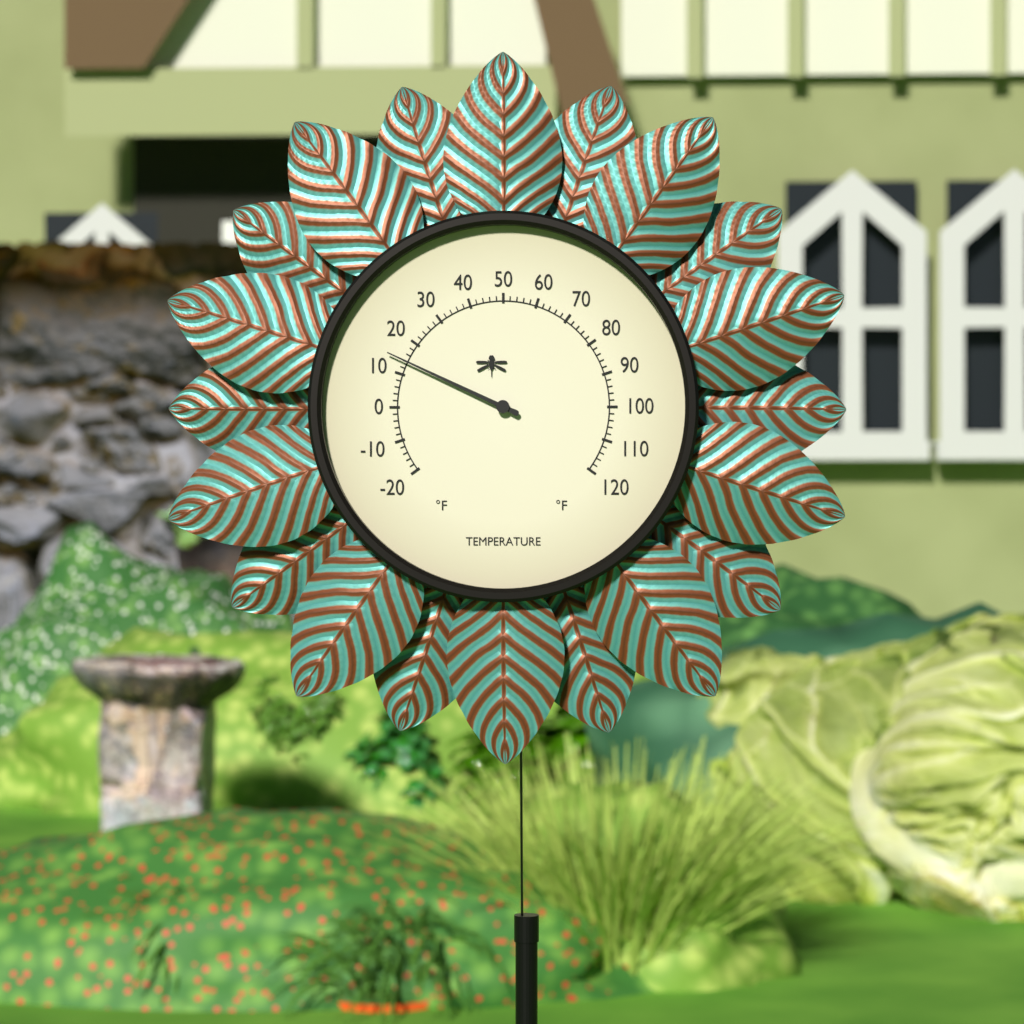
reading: 14 °F
